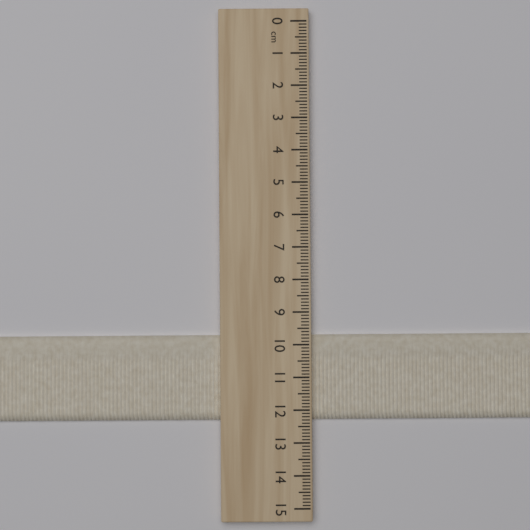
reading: 12.3 cm
